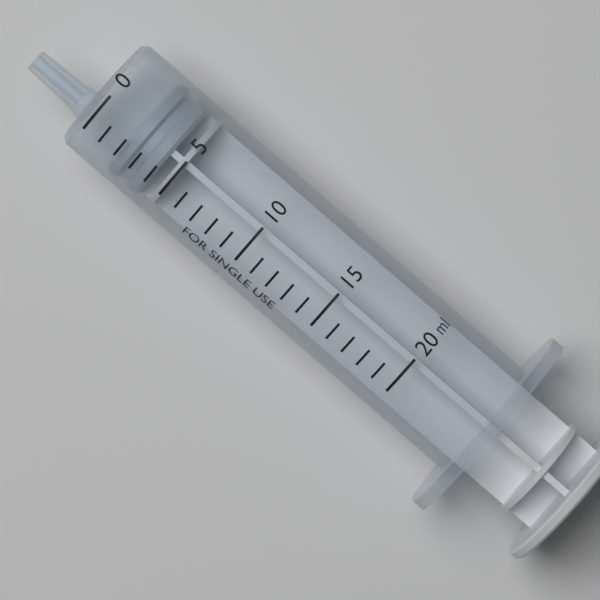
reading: 2 ml
